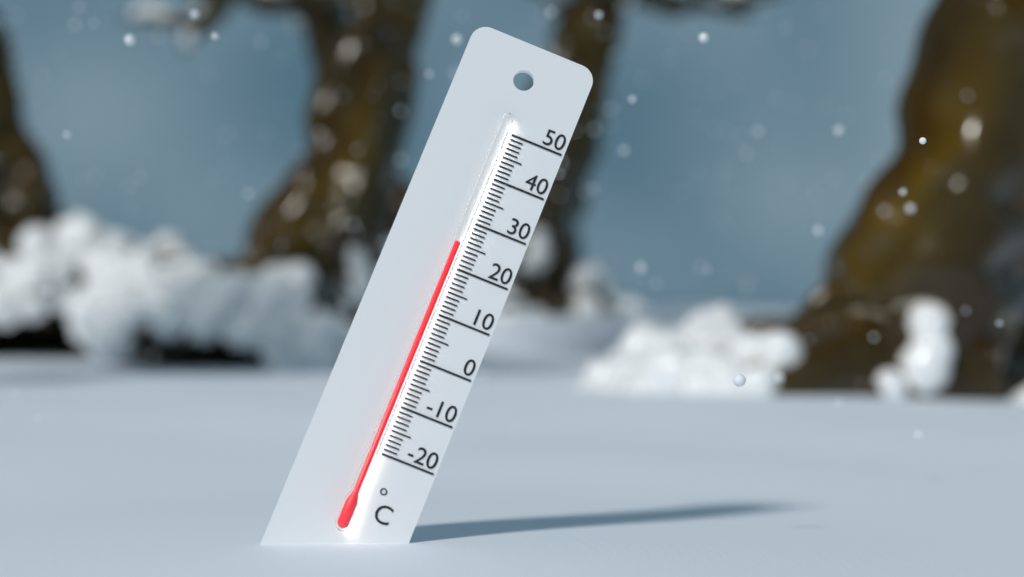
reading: 25 °C
